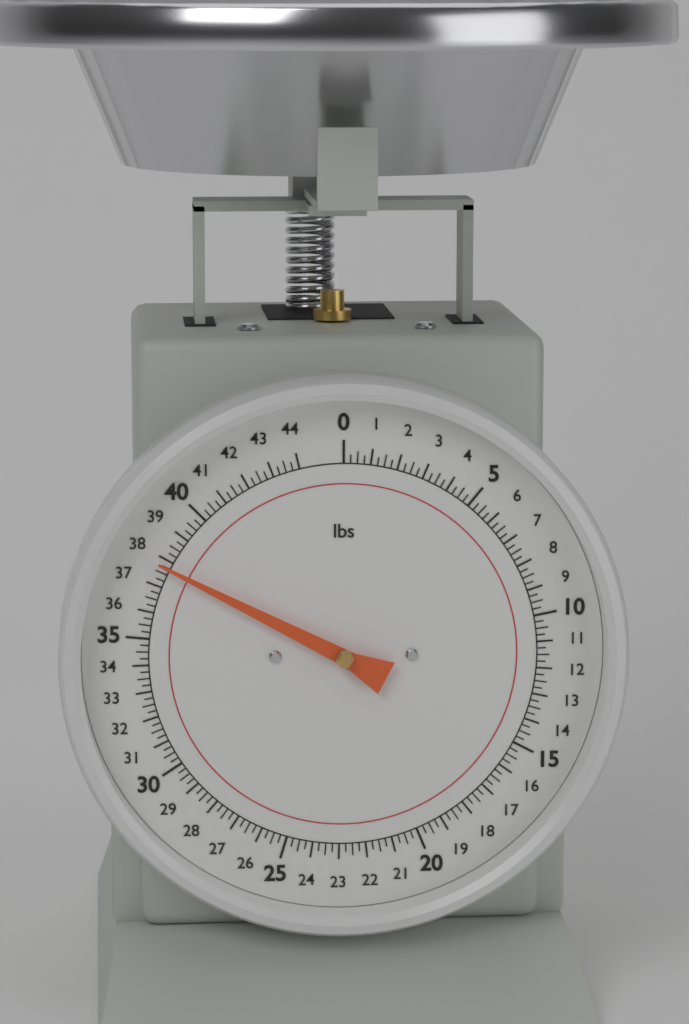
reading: 37.75 lbs
